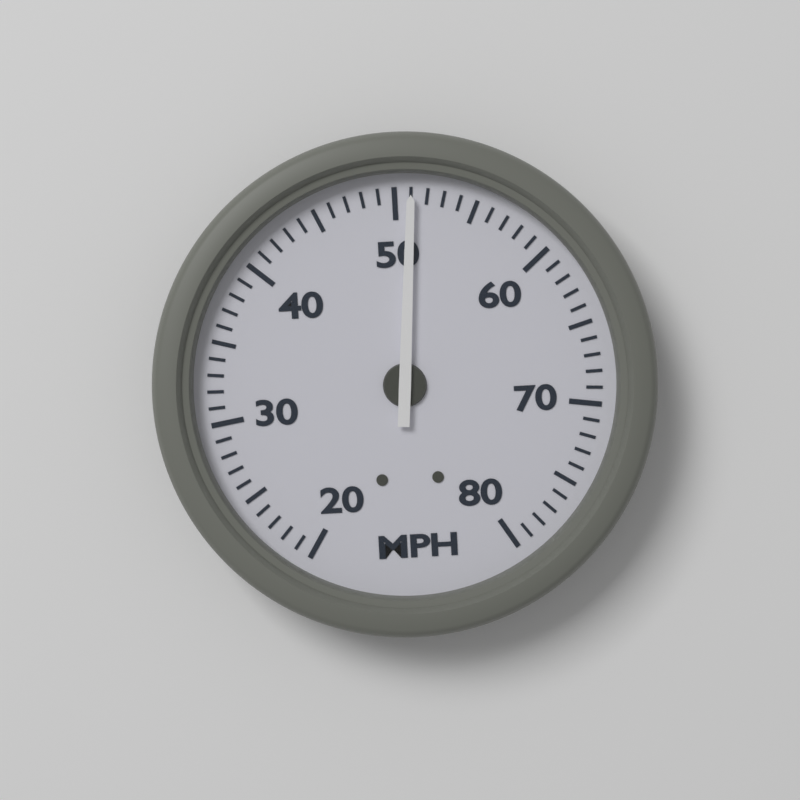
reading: 51 MPH
